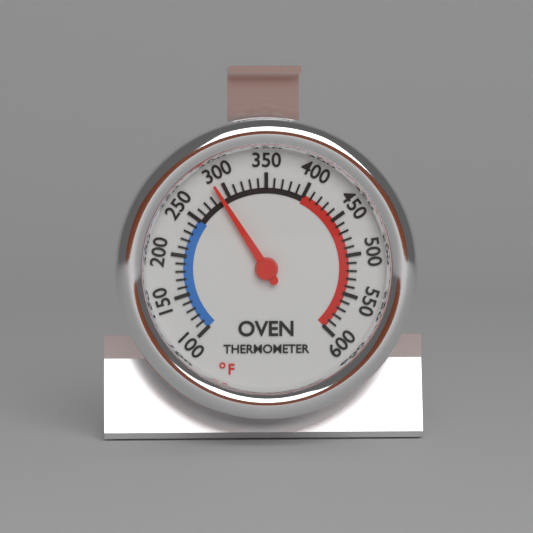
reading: 290 °F
